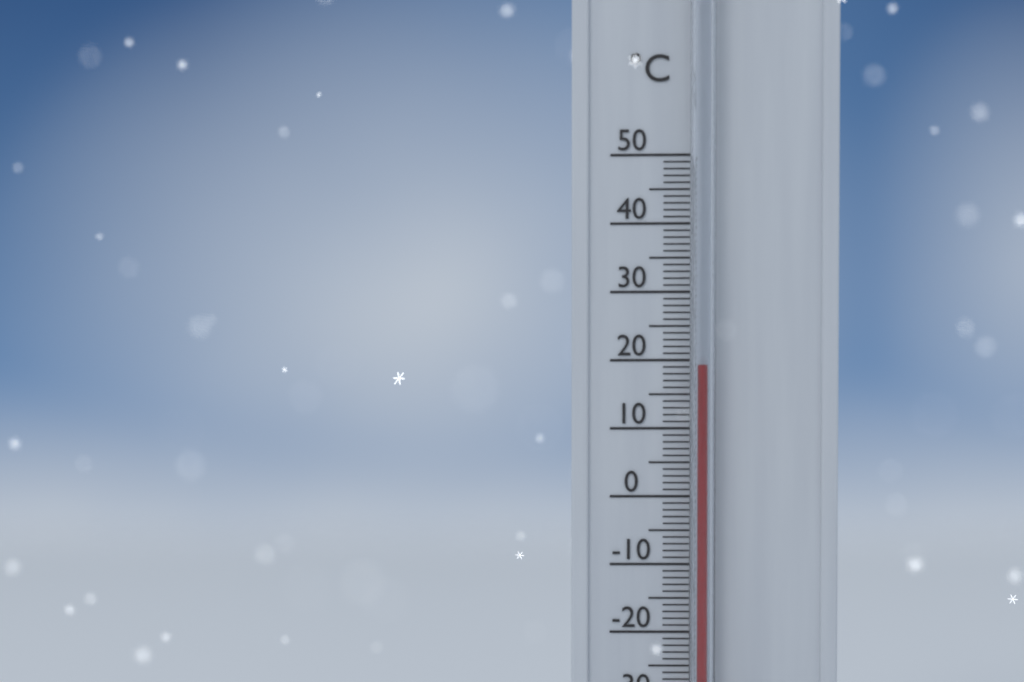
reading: 19 °C
